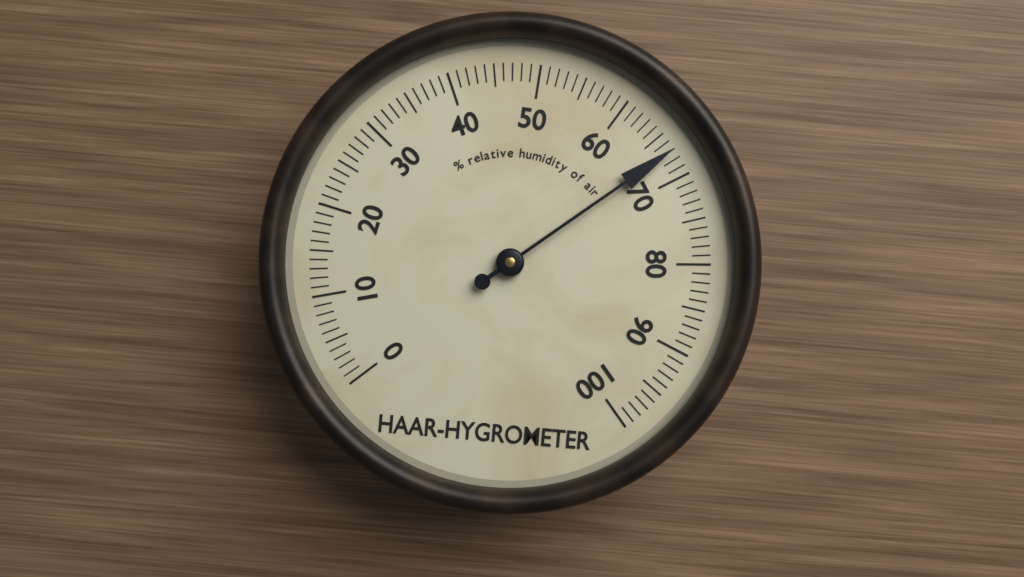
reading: 67 %
